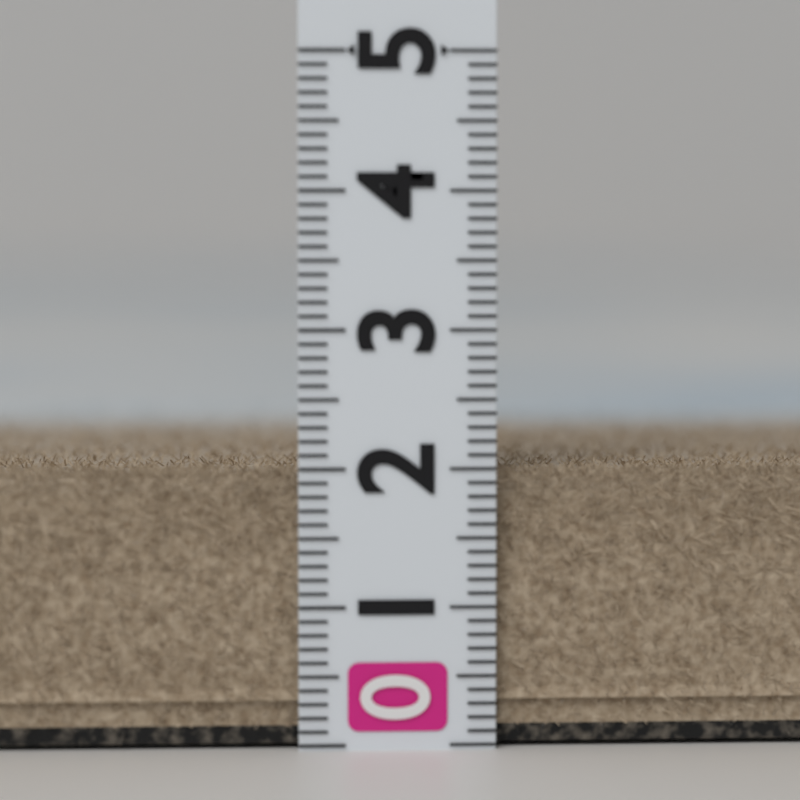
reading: 2.0 (no unit)
